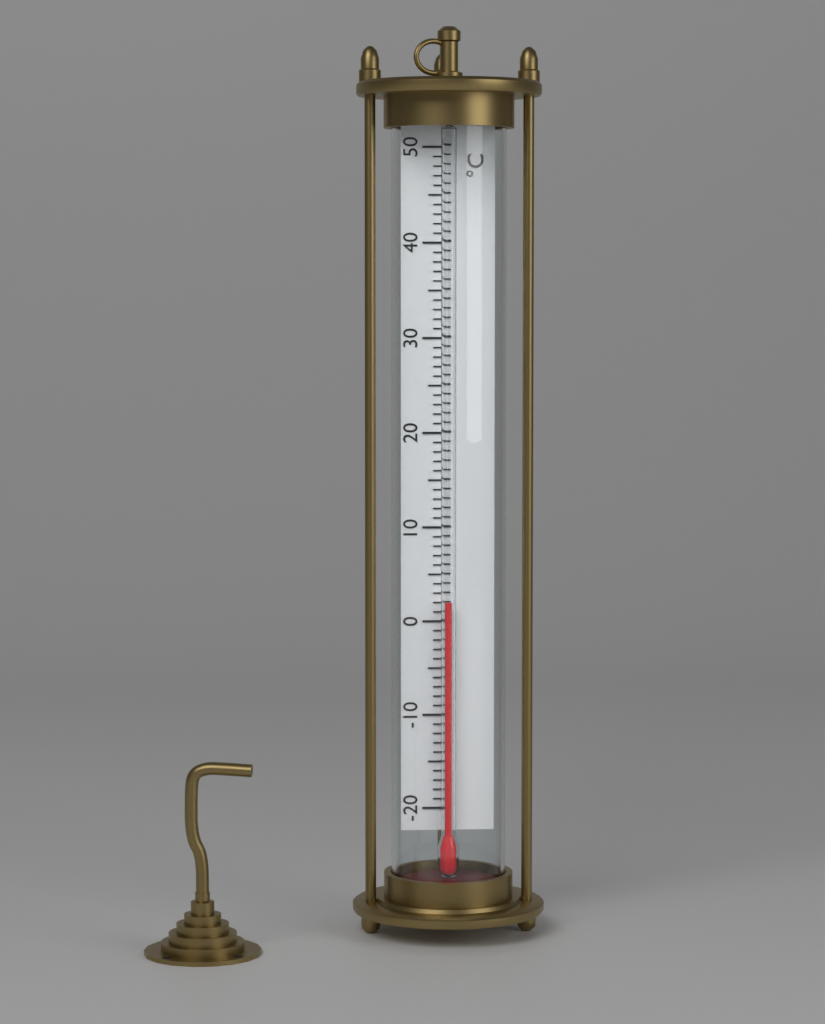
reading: 2 °C
